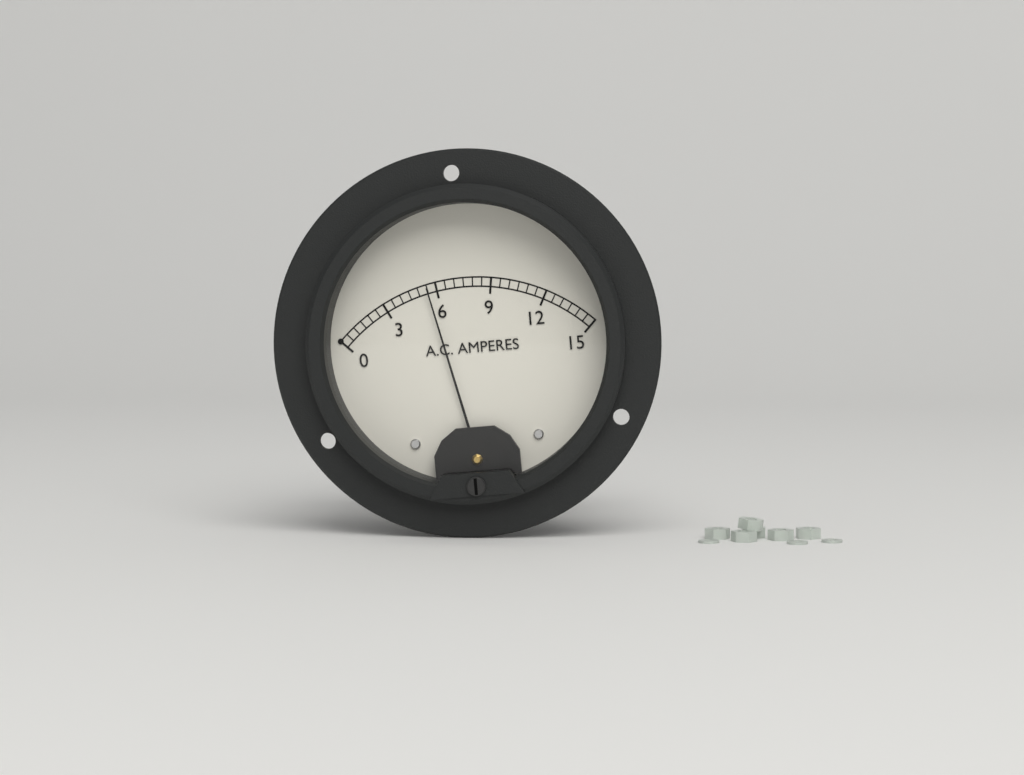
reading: 5.5 A
